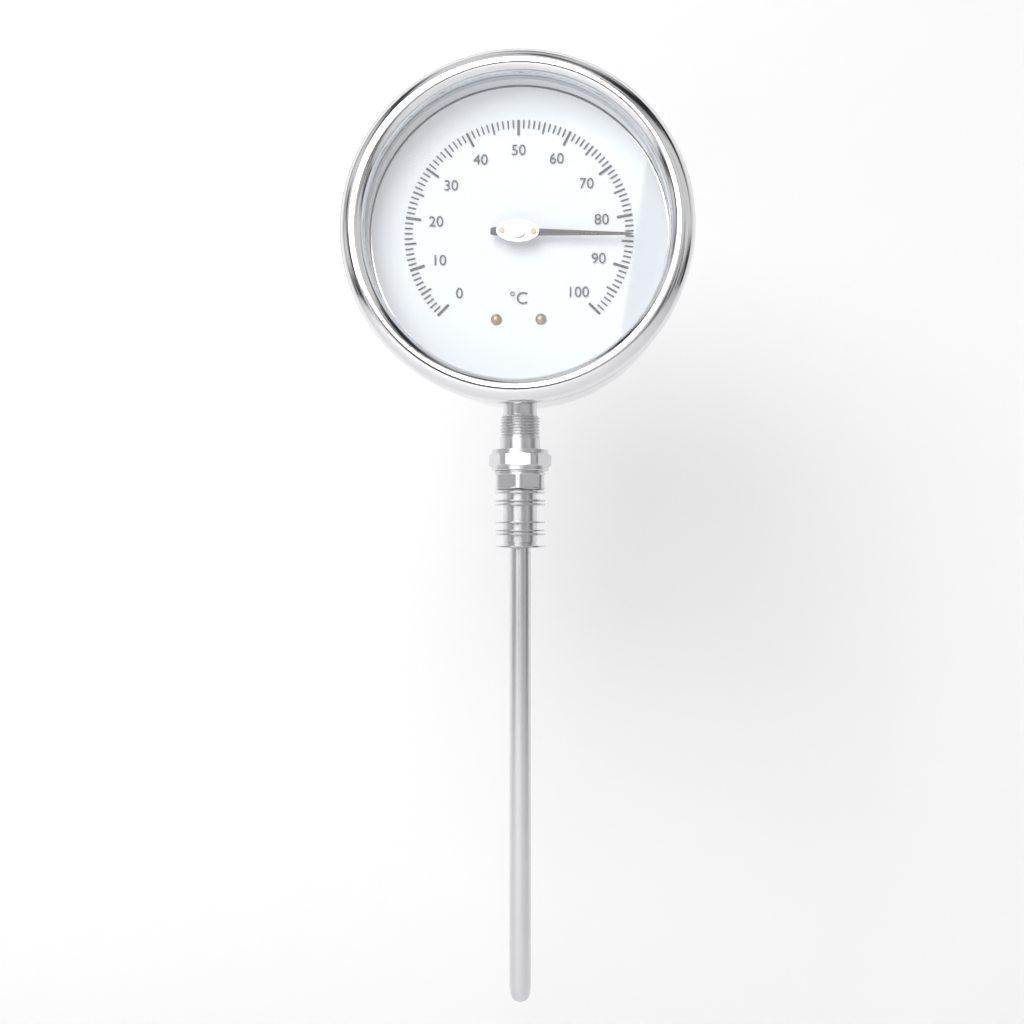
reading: 84 °C
